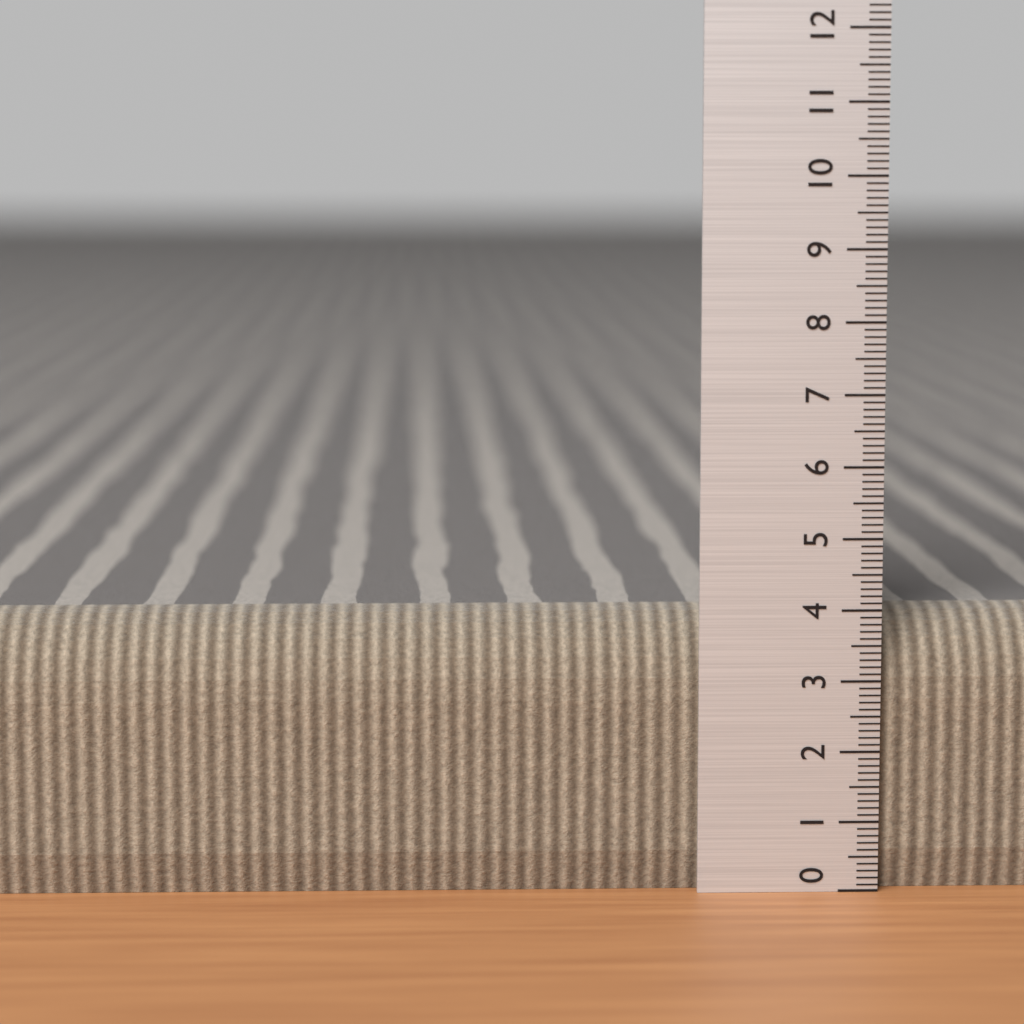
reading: 3.9 (no unit)
